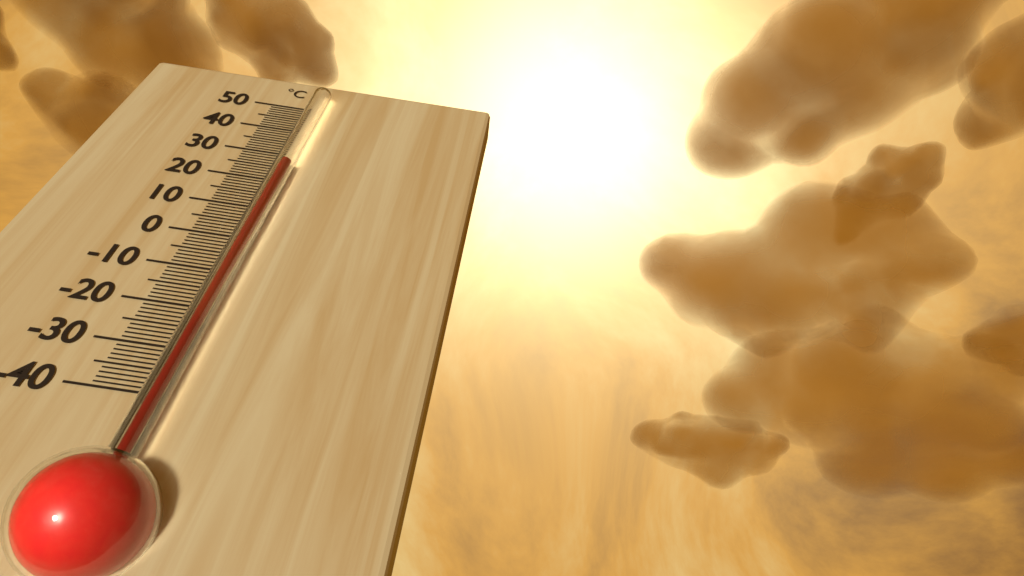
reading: 24 °C
